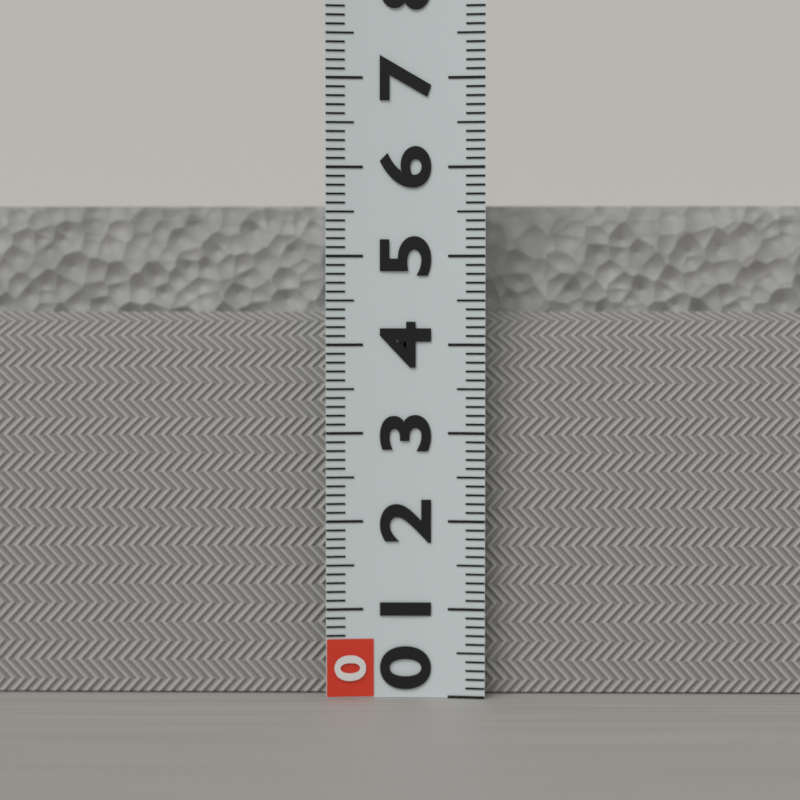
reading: 5.6 (no unit)
